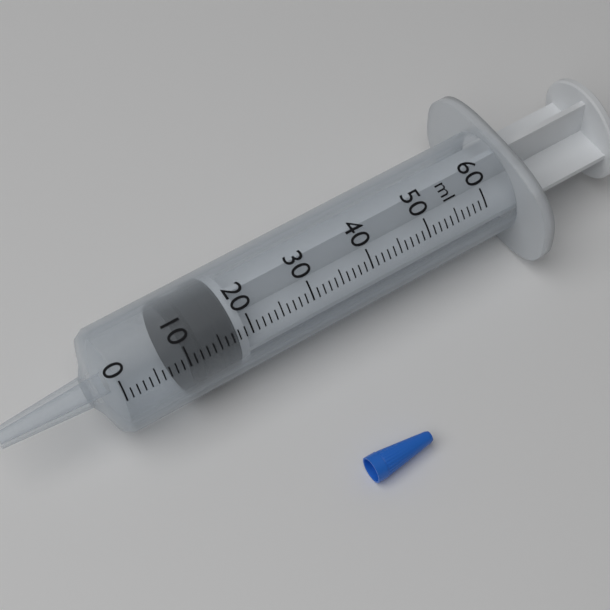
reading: 10 ml
